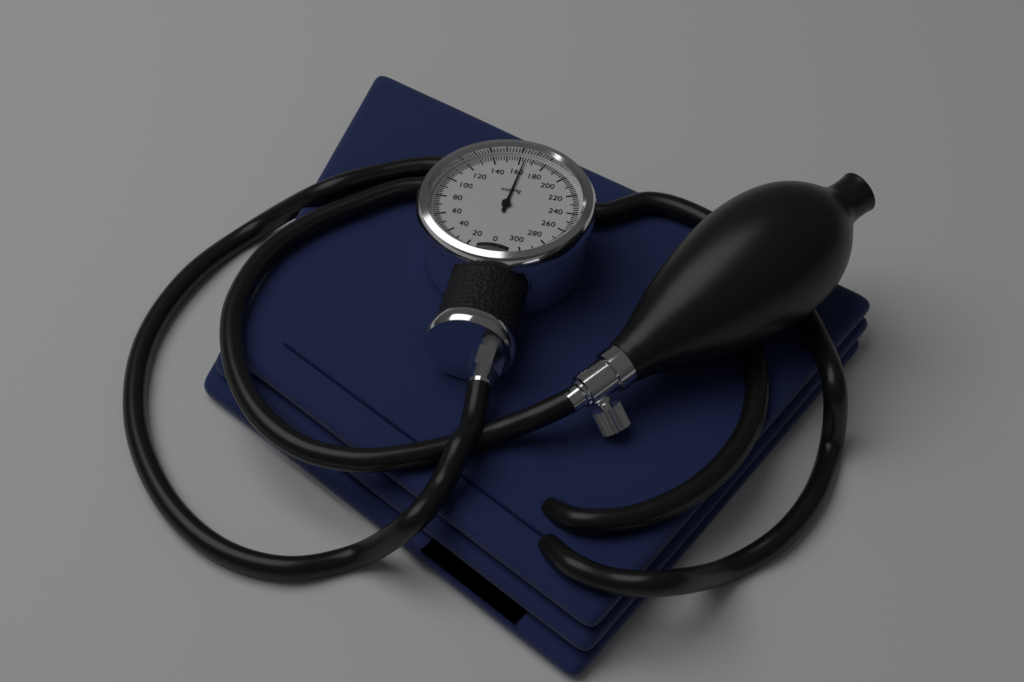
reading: 164 mmHg
